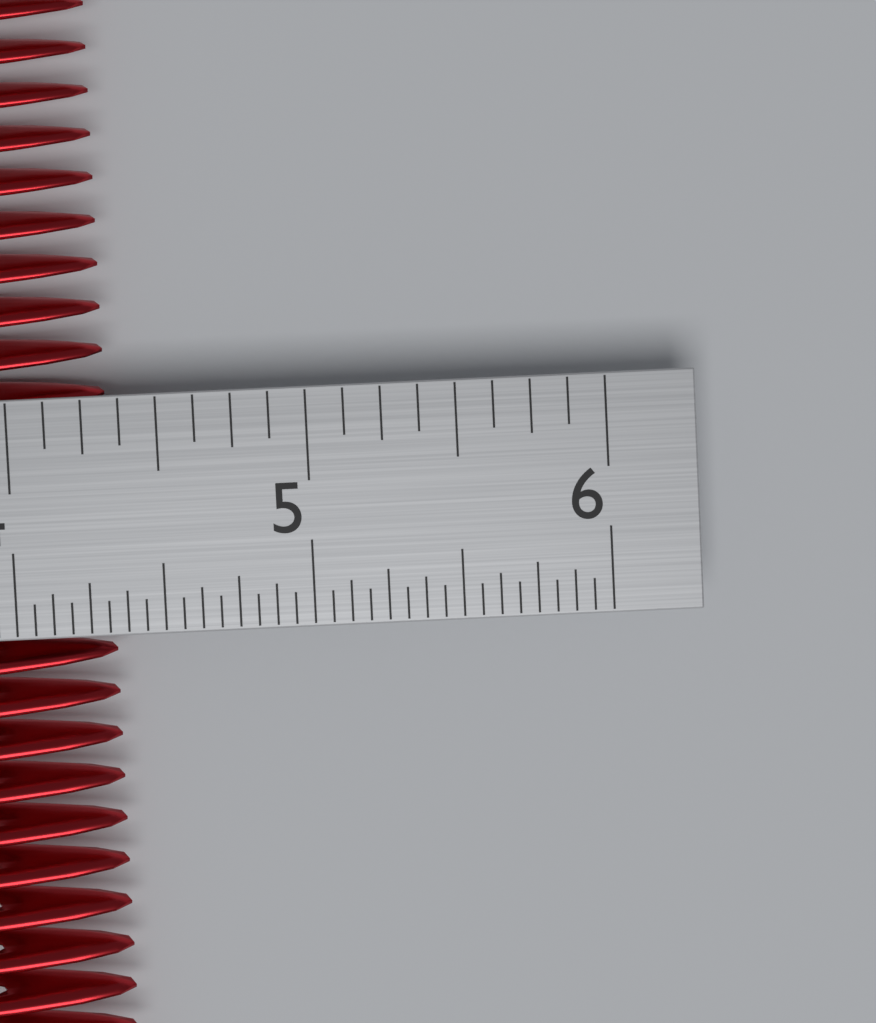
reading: 4.3125 in
